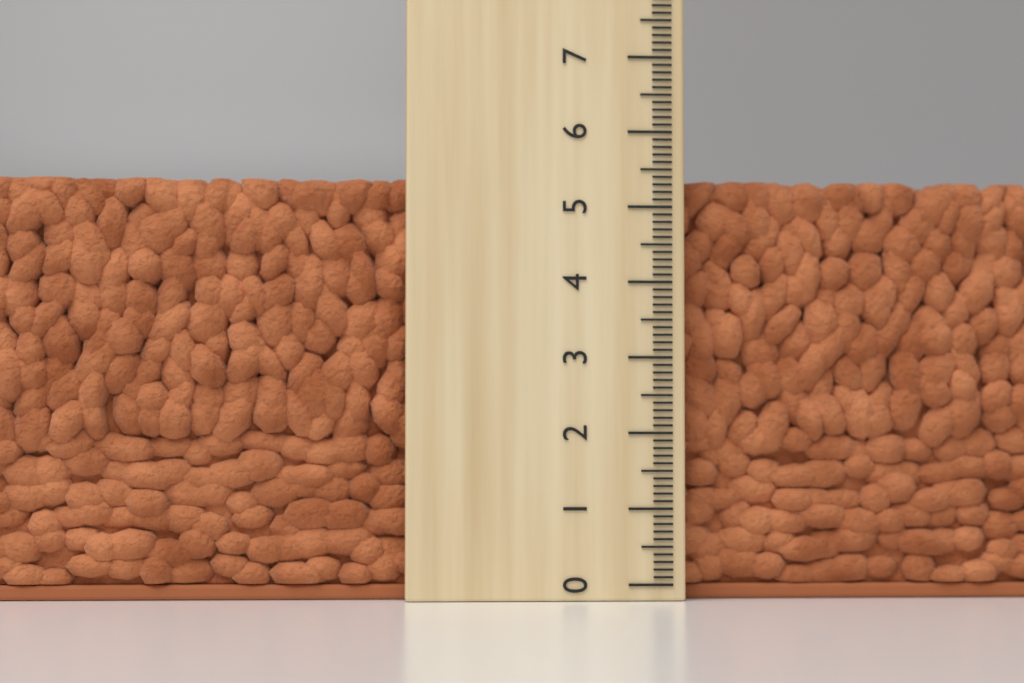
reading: 5.4 (no unit)
